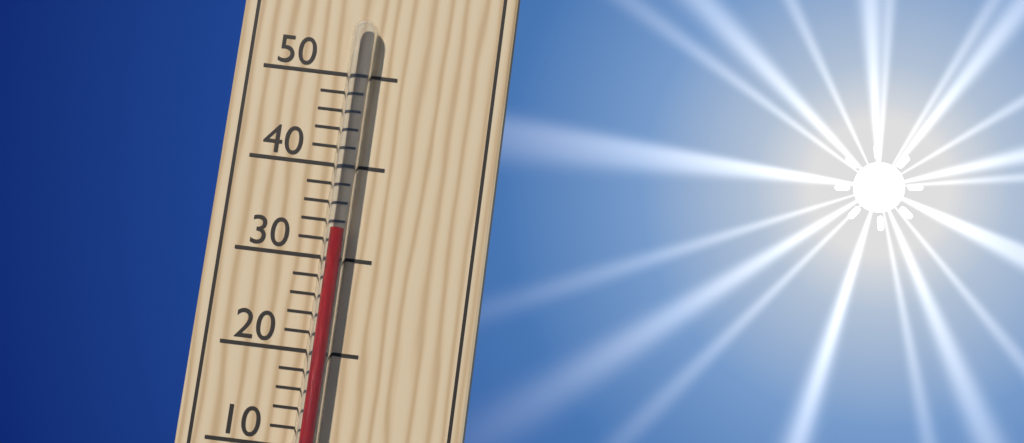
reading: 33 °C
